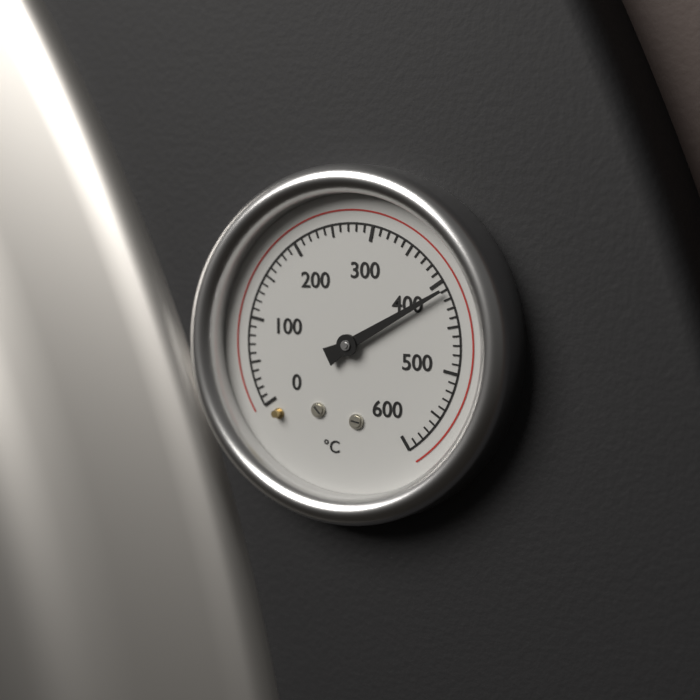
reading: 410 °C
